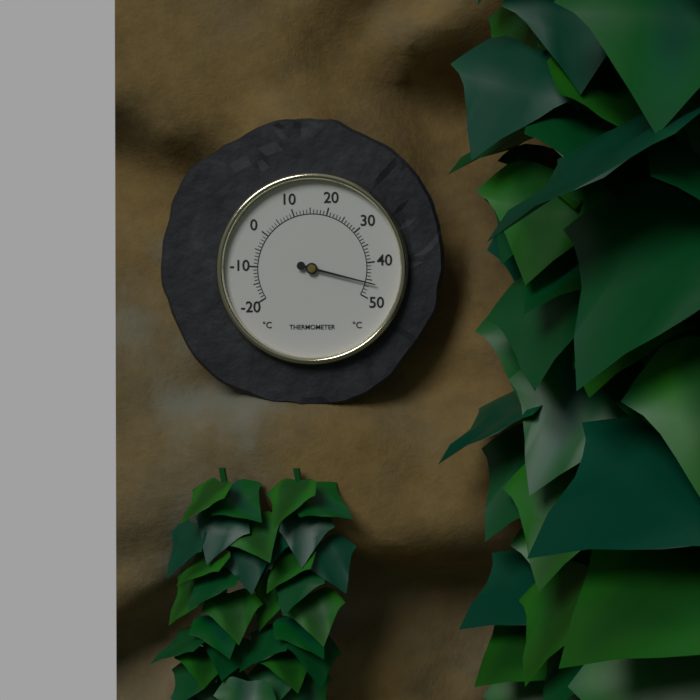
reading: 46 °C
